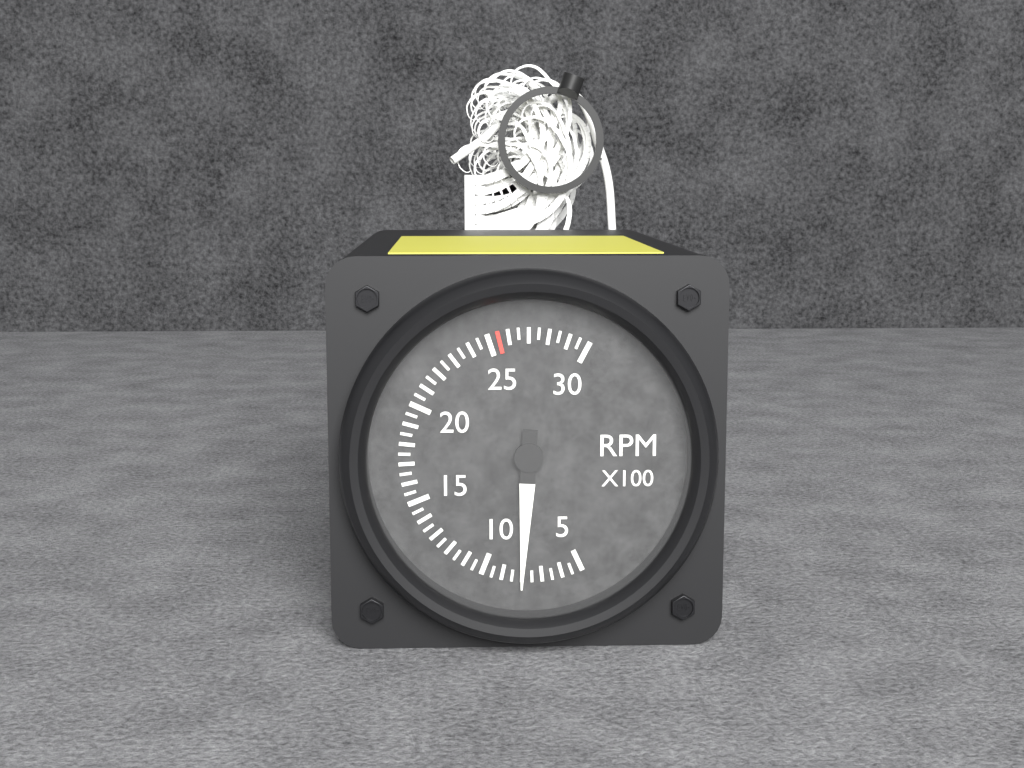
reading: 800 RPM
